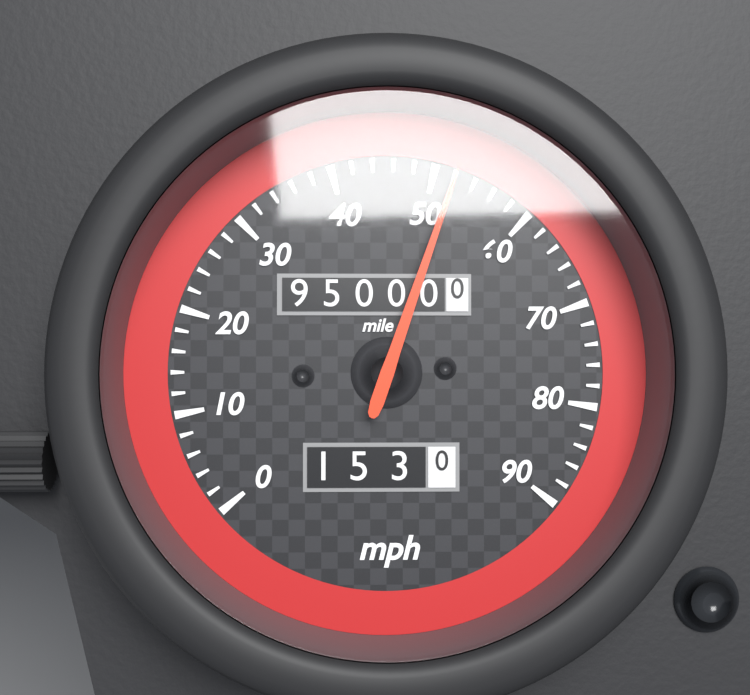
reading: 52 mph
